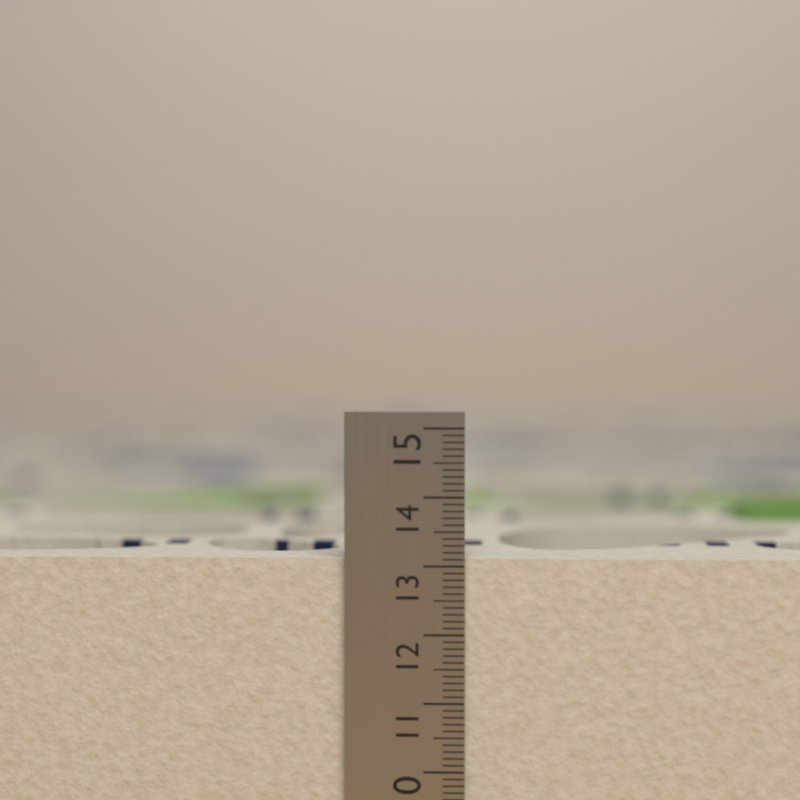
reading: 13.1 cm
